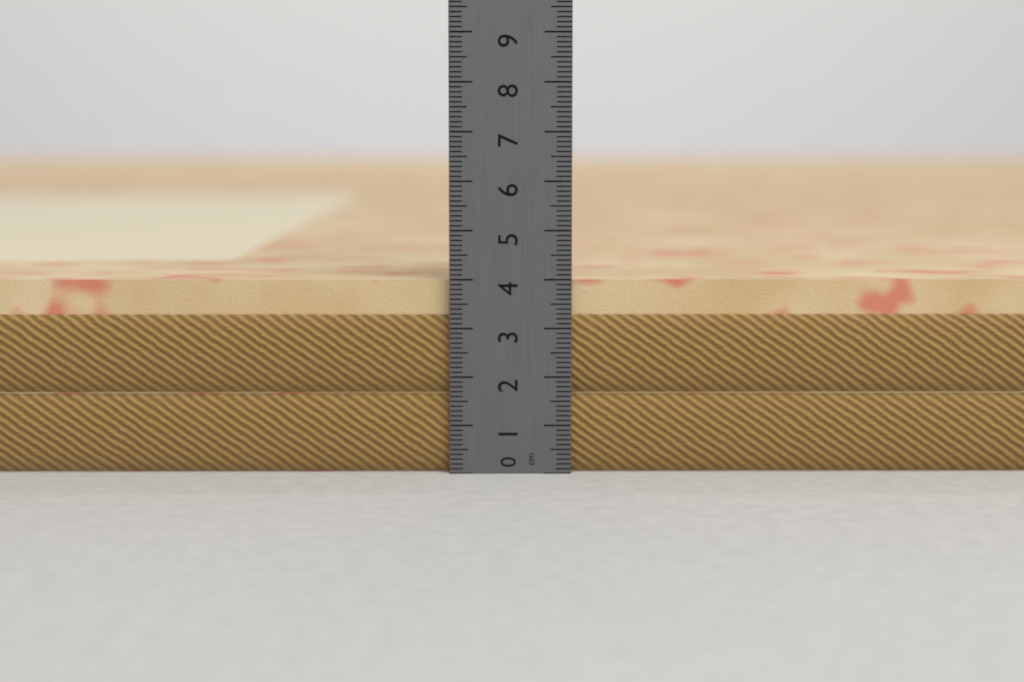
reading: 4.0 cm
